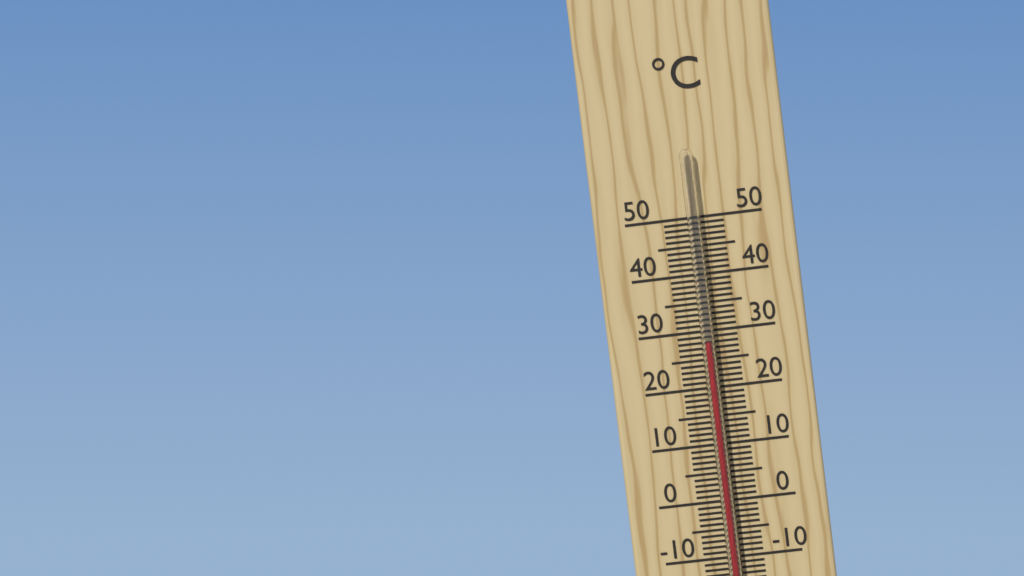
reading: 28 °C
